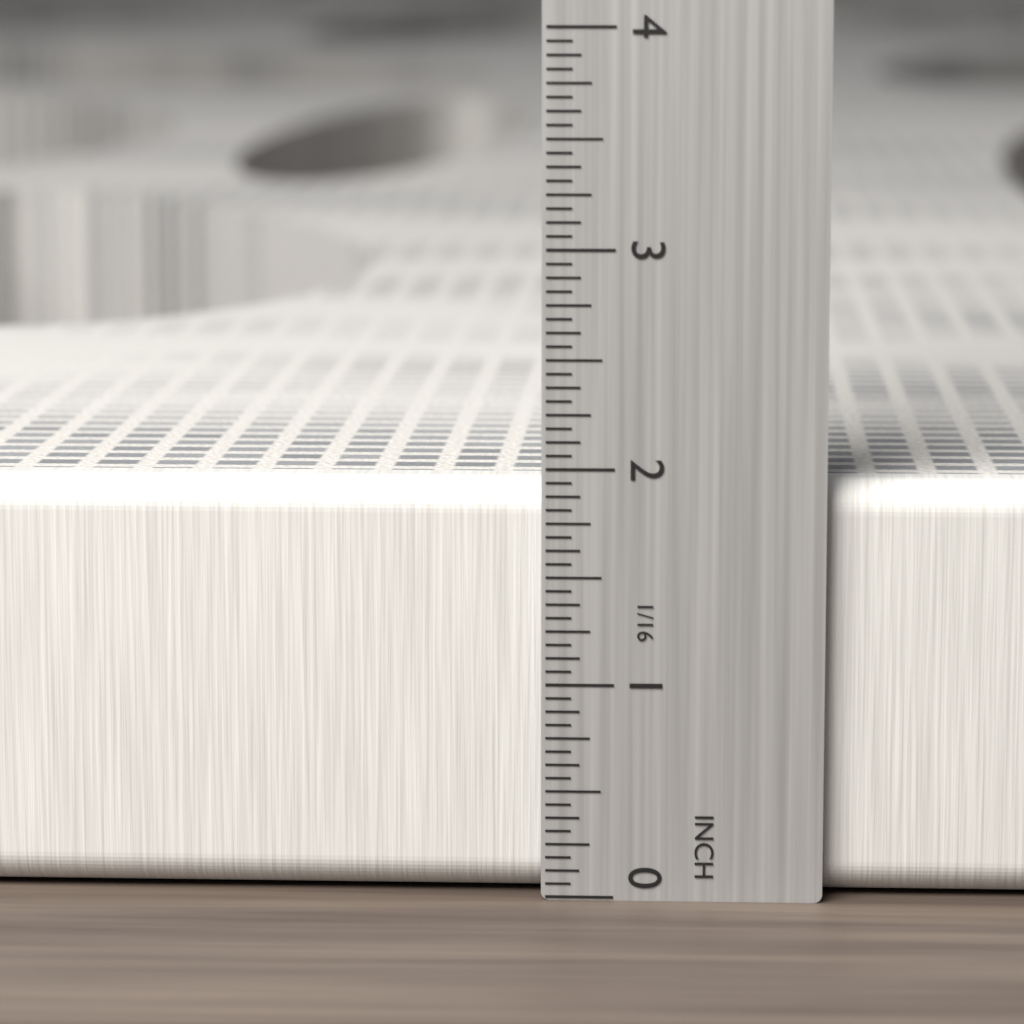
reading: 1.9375 in
